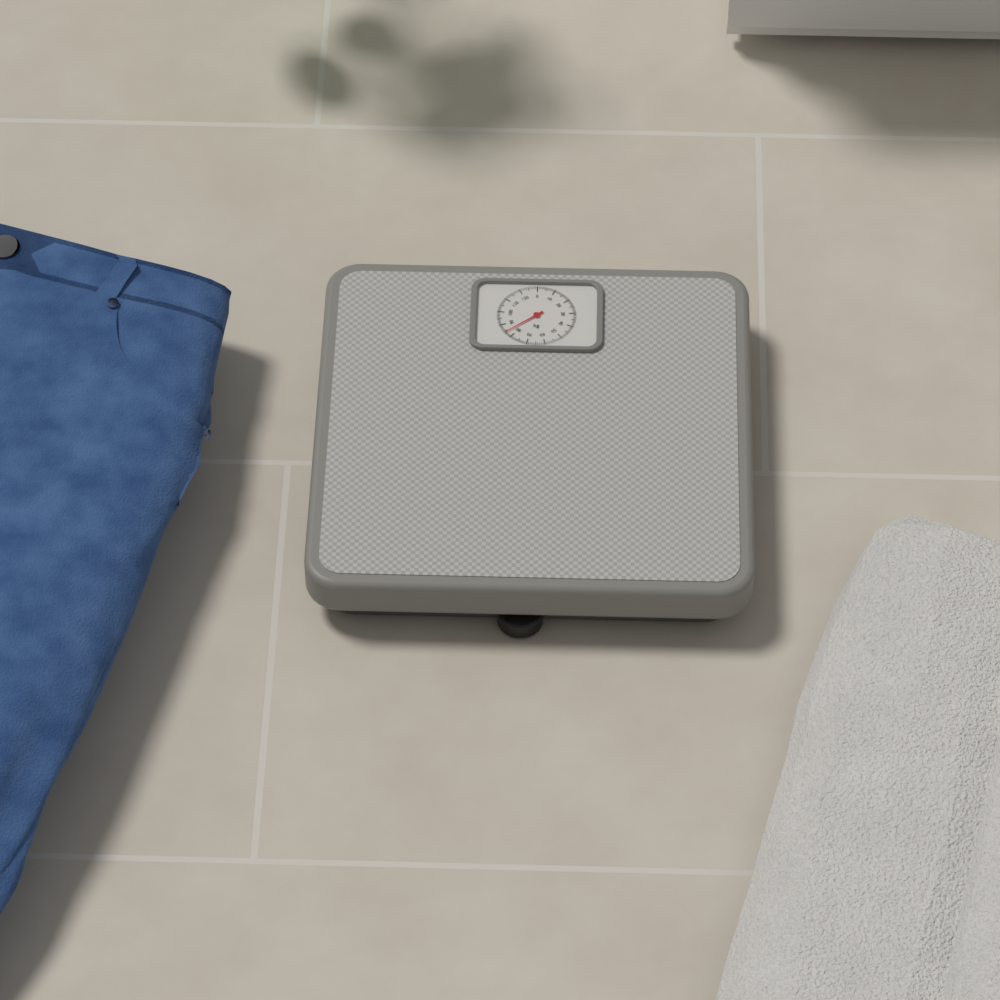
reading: 84 kg
